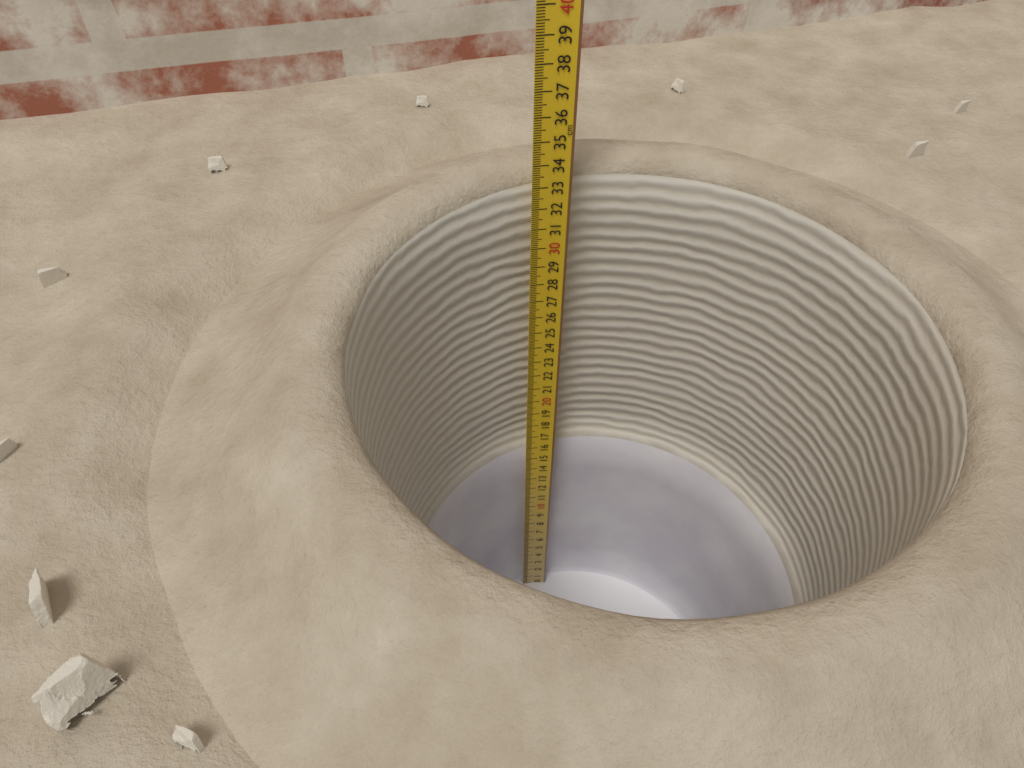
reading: 33.3 cm
